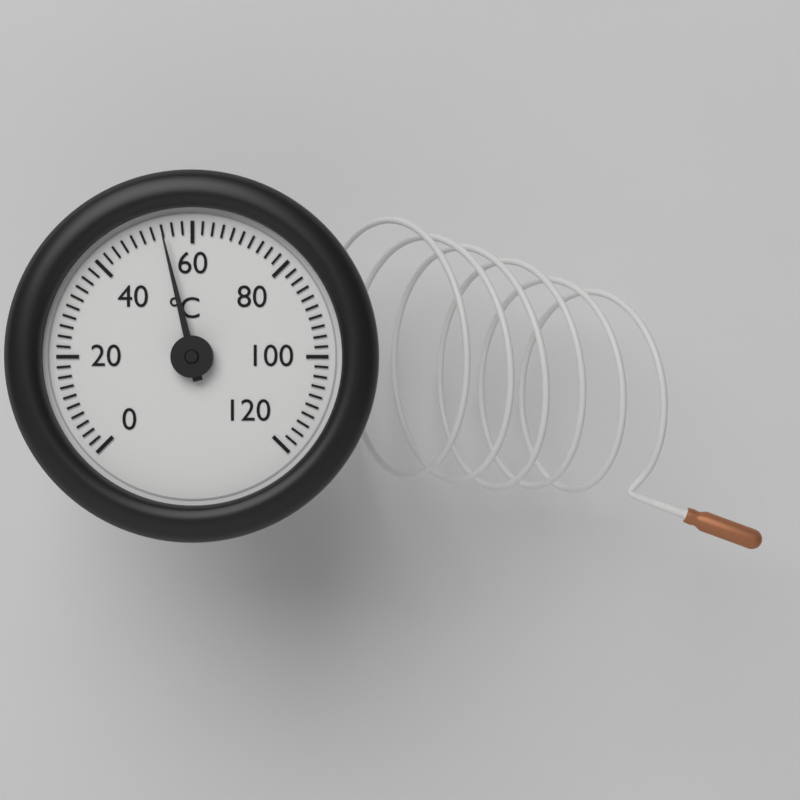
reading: 54 °C
